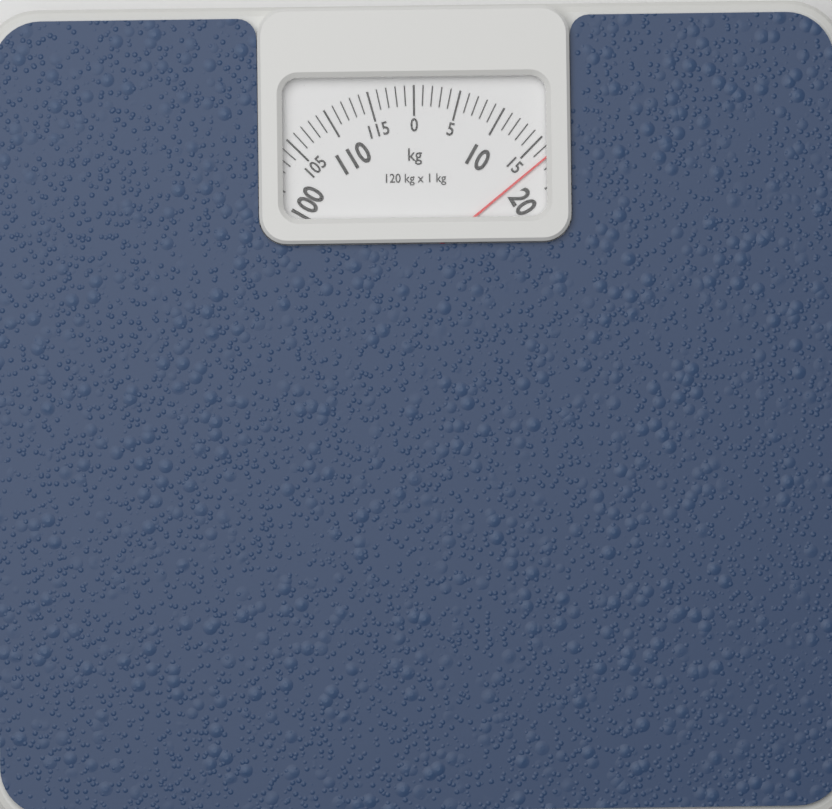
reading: 17 kg
